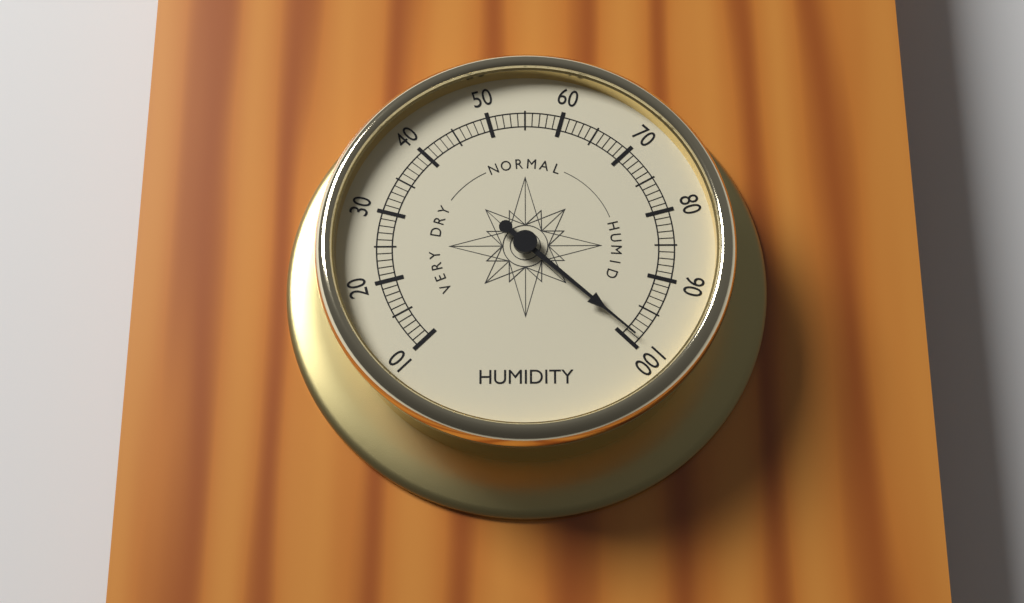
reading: 99 (no unit)
